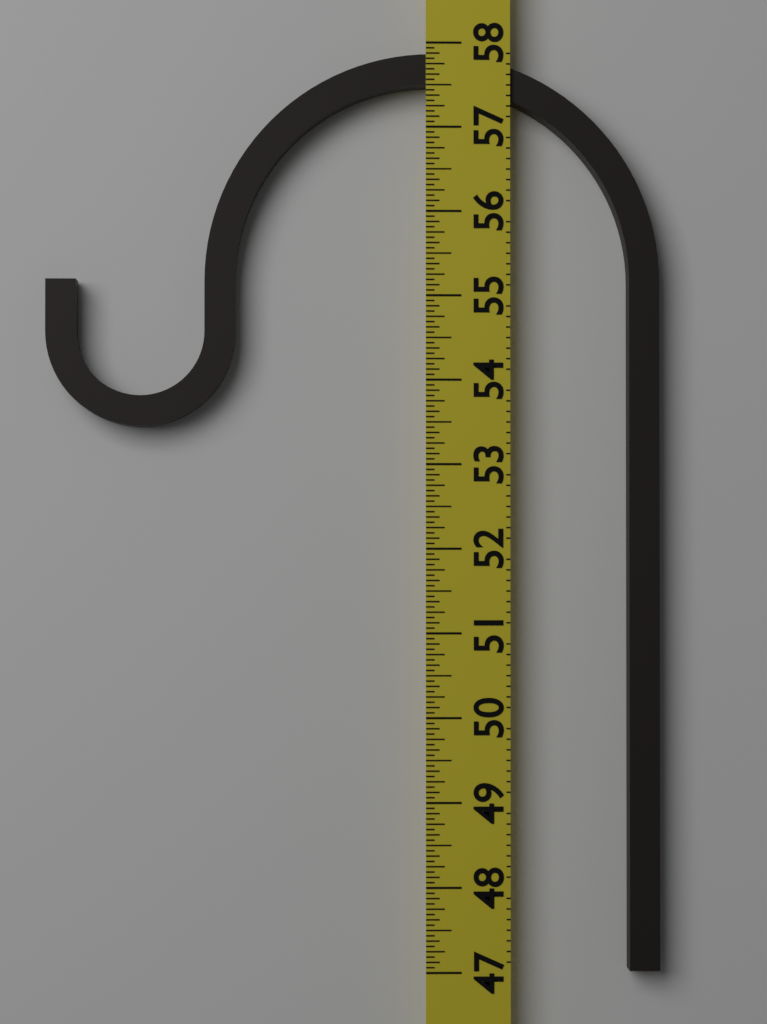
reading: 57.8750 (no unit)
